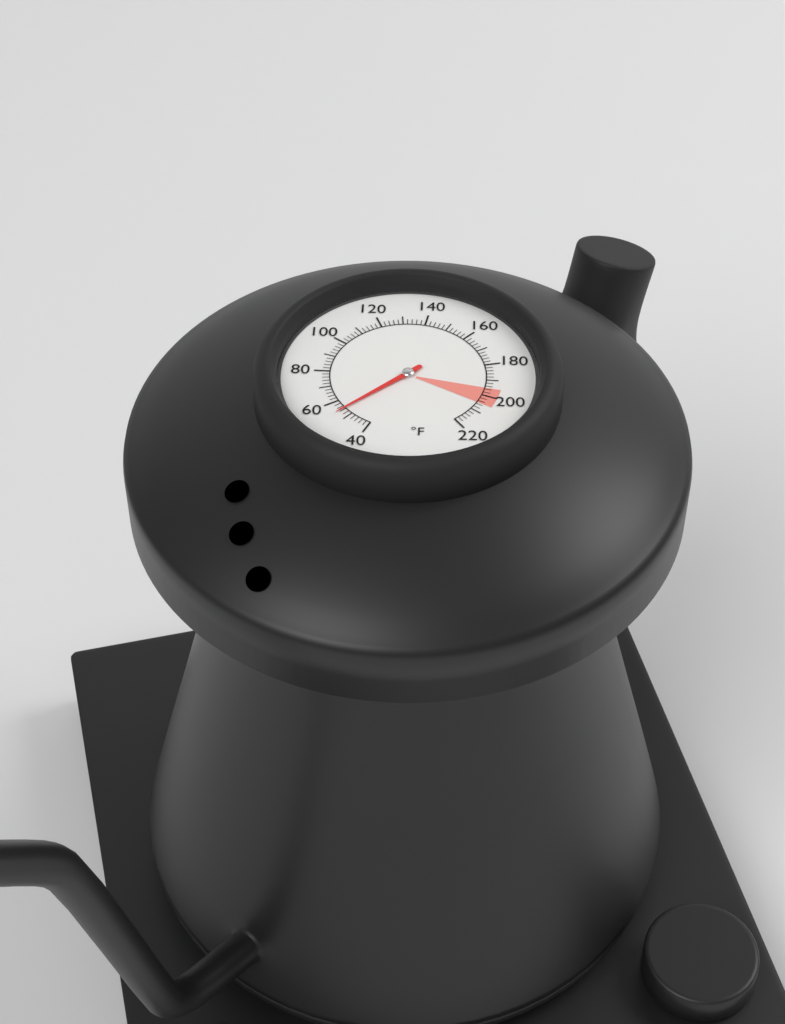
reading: 54 °F
